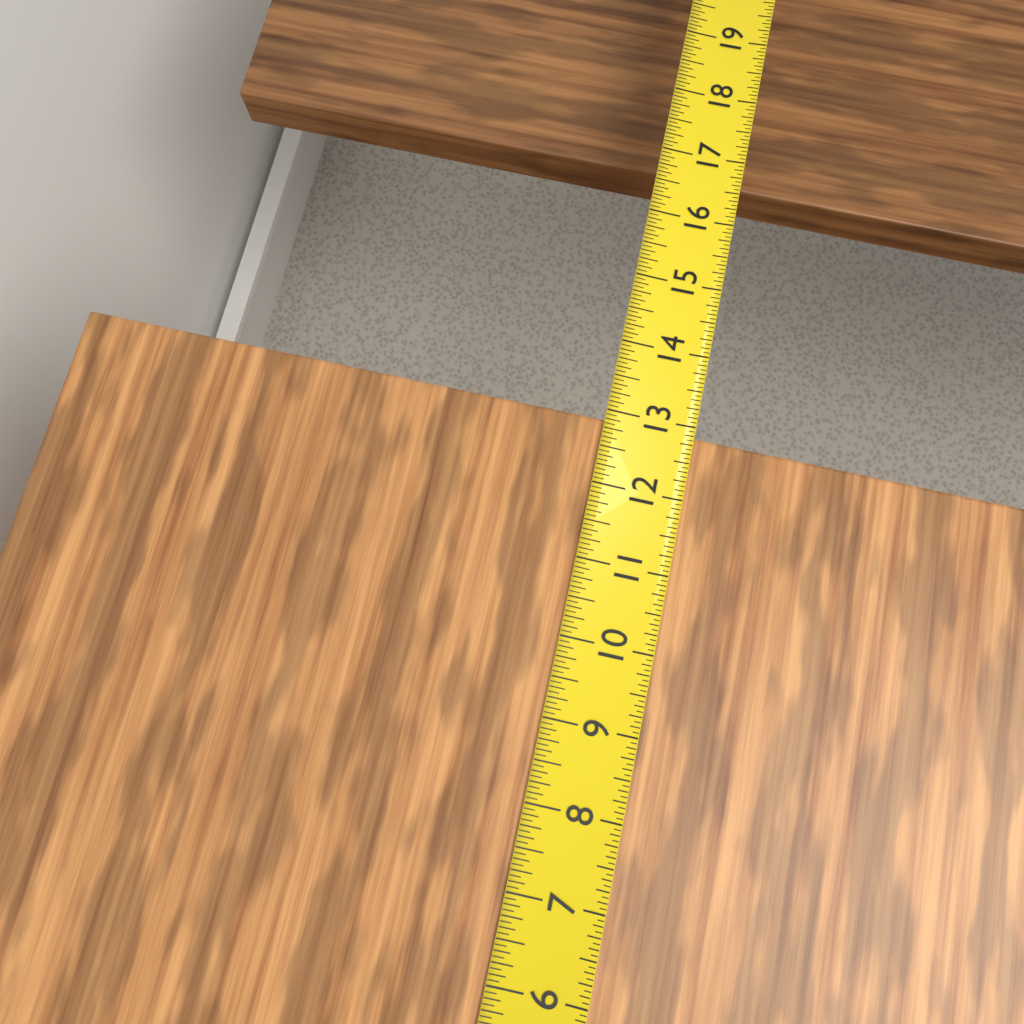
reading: 12.8750 in
